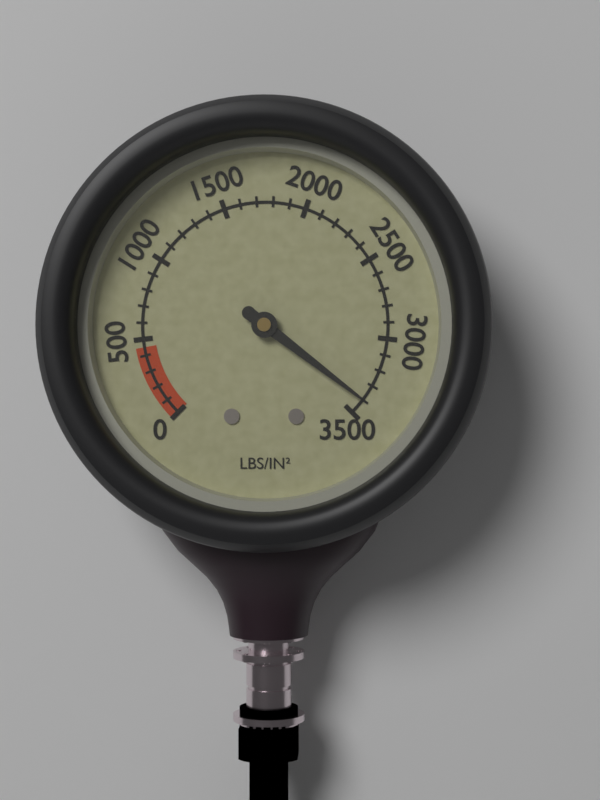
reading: 3400 psi
